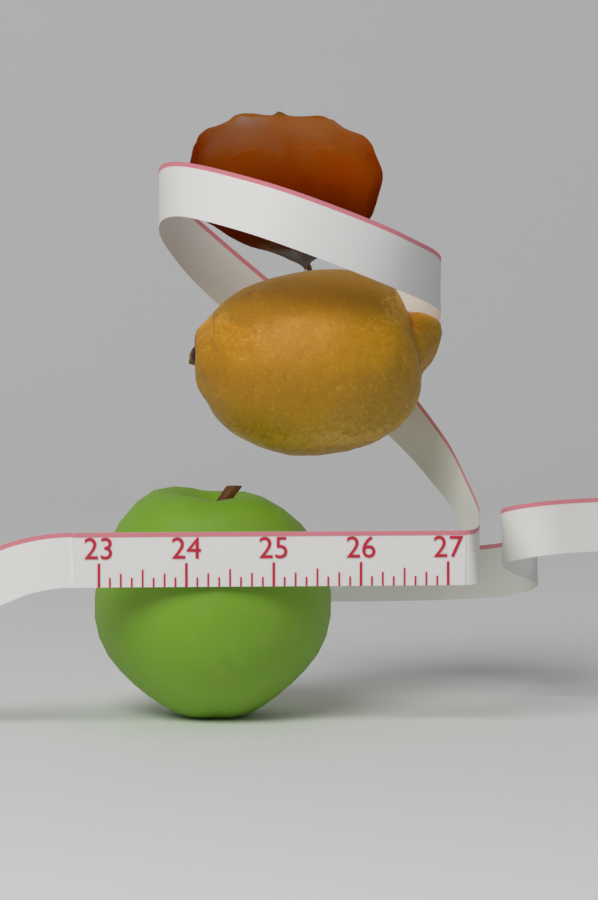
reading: 25.750 (no unit)
